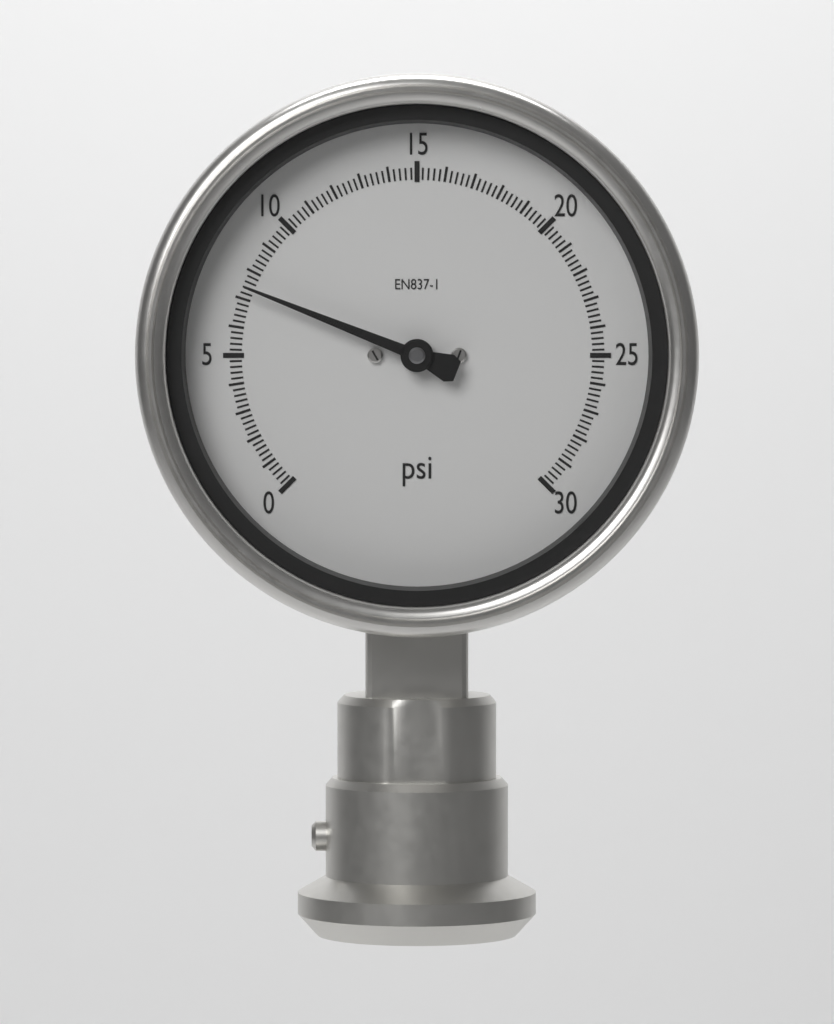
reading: 7.4 psi
